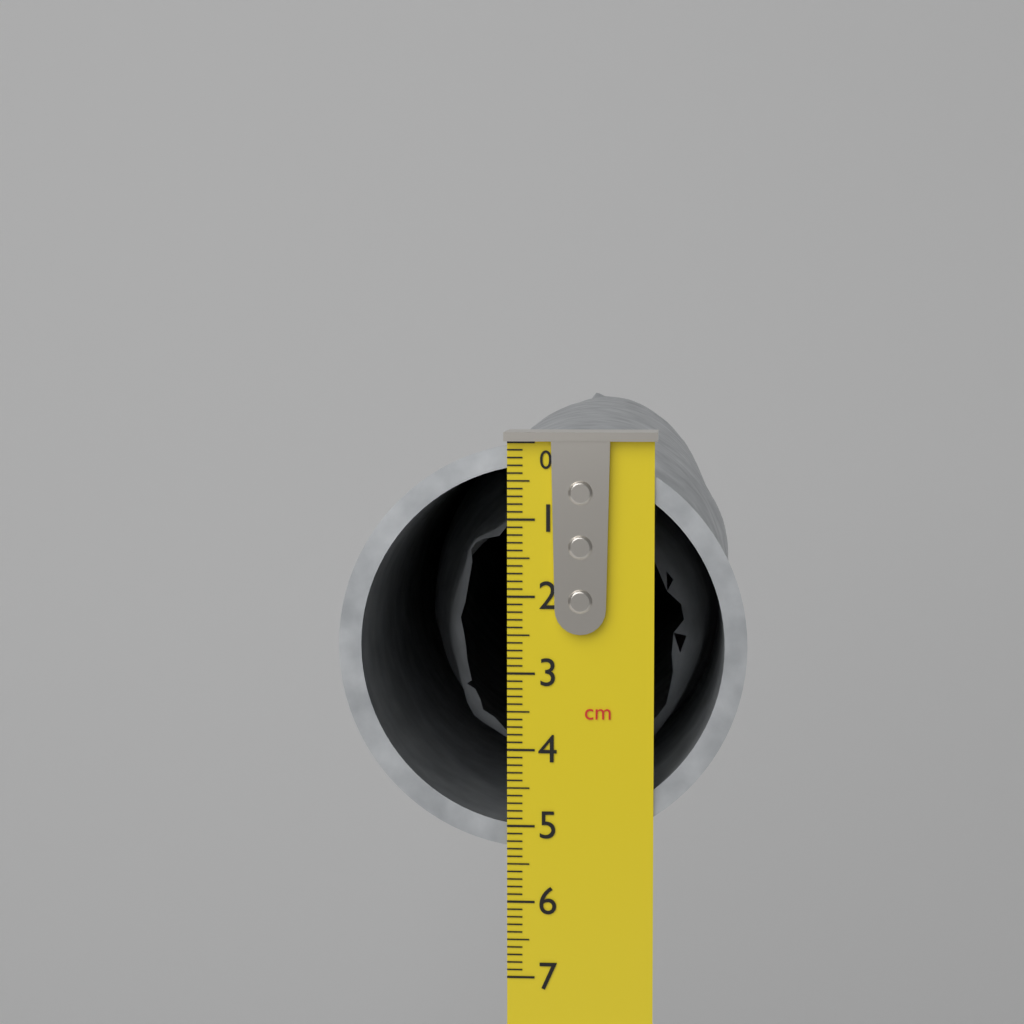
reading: 5.3 cm
